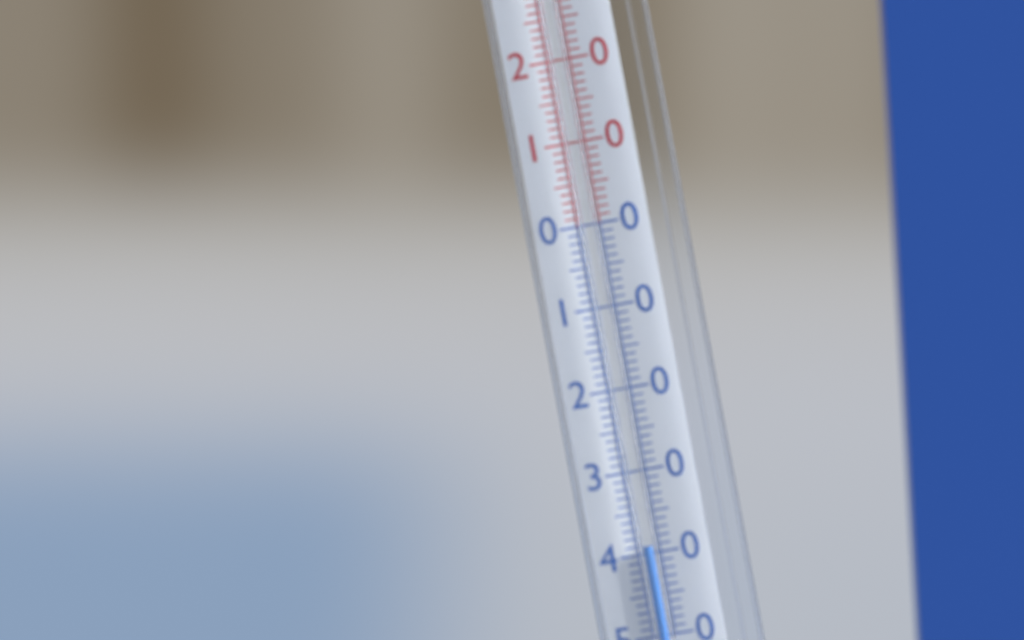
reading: -39 °C
